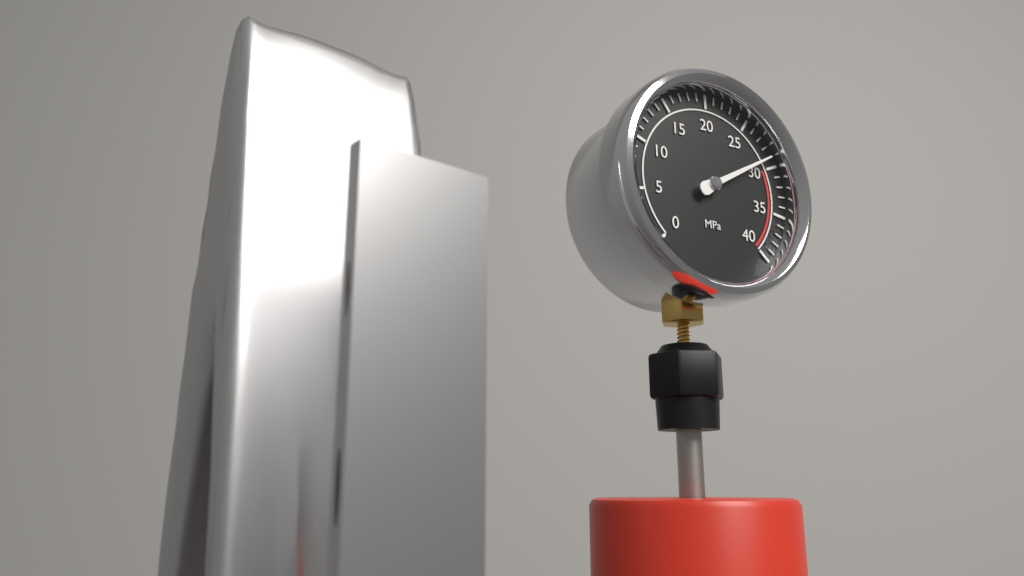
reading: 29 MPa
